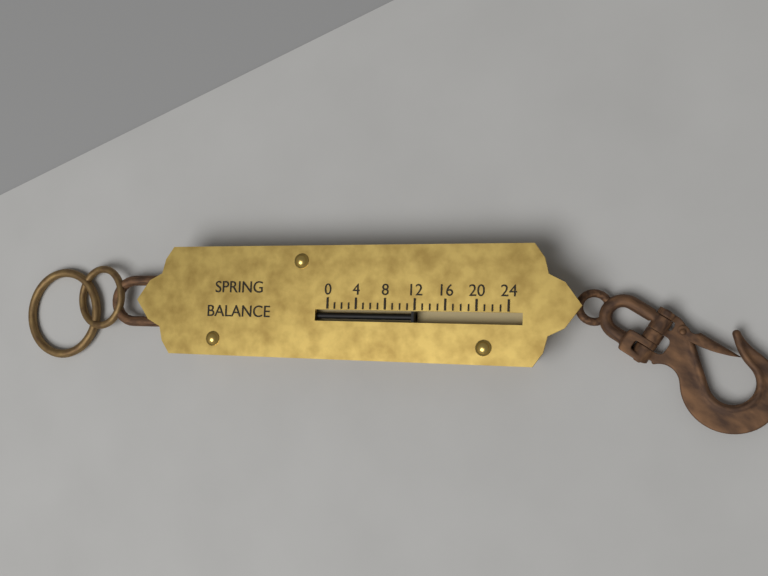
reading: 12 (no unit)
